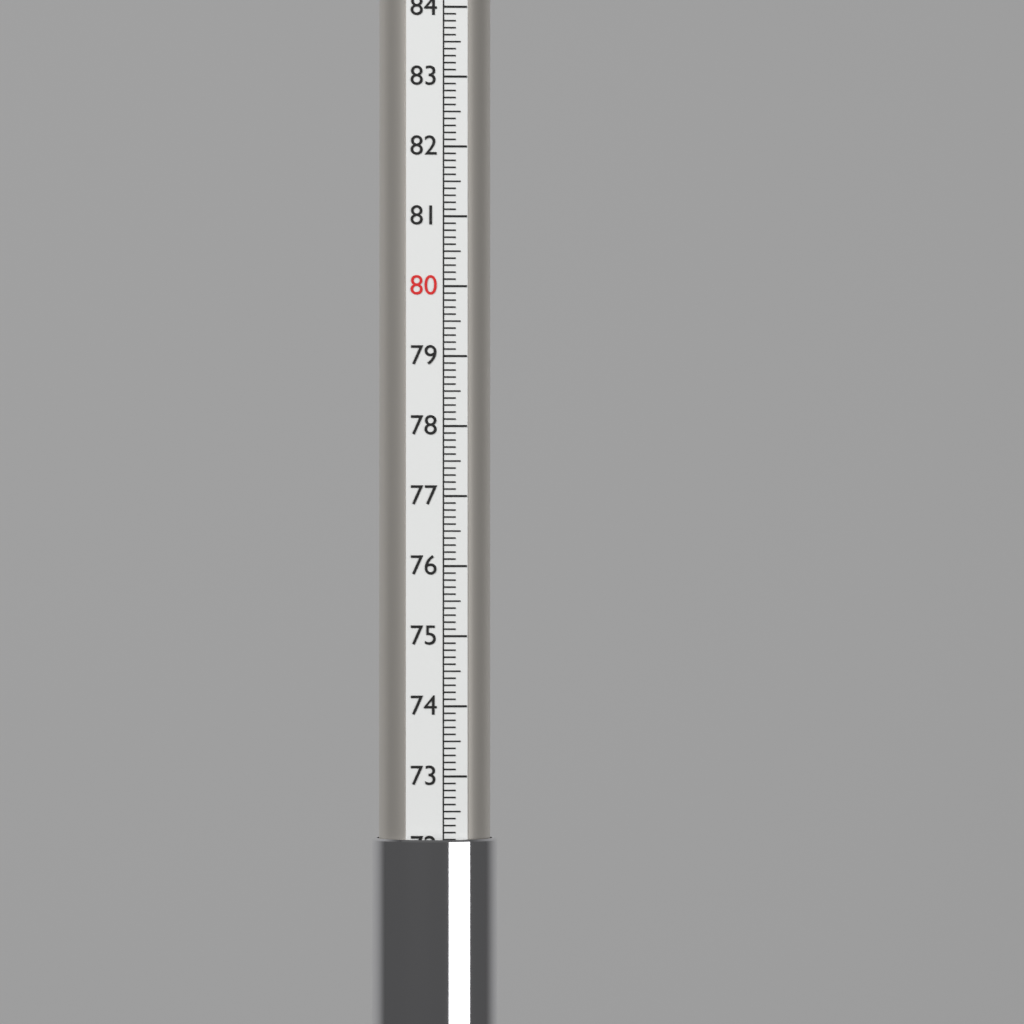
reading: 72.1 (no unit)
